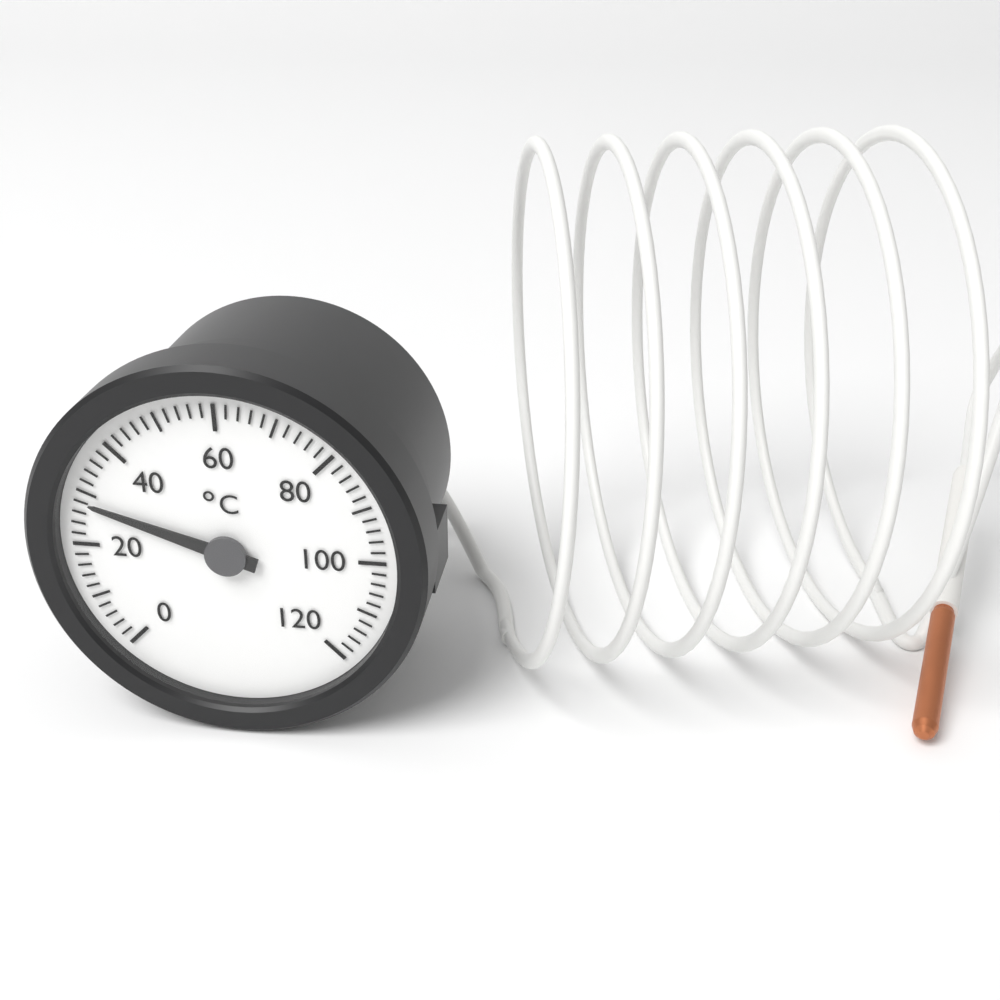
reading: 28 °C
